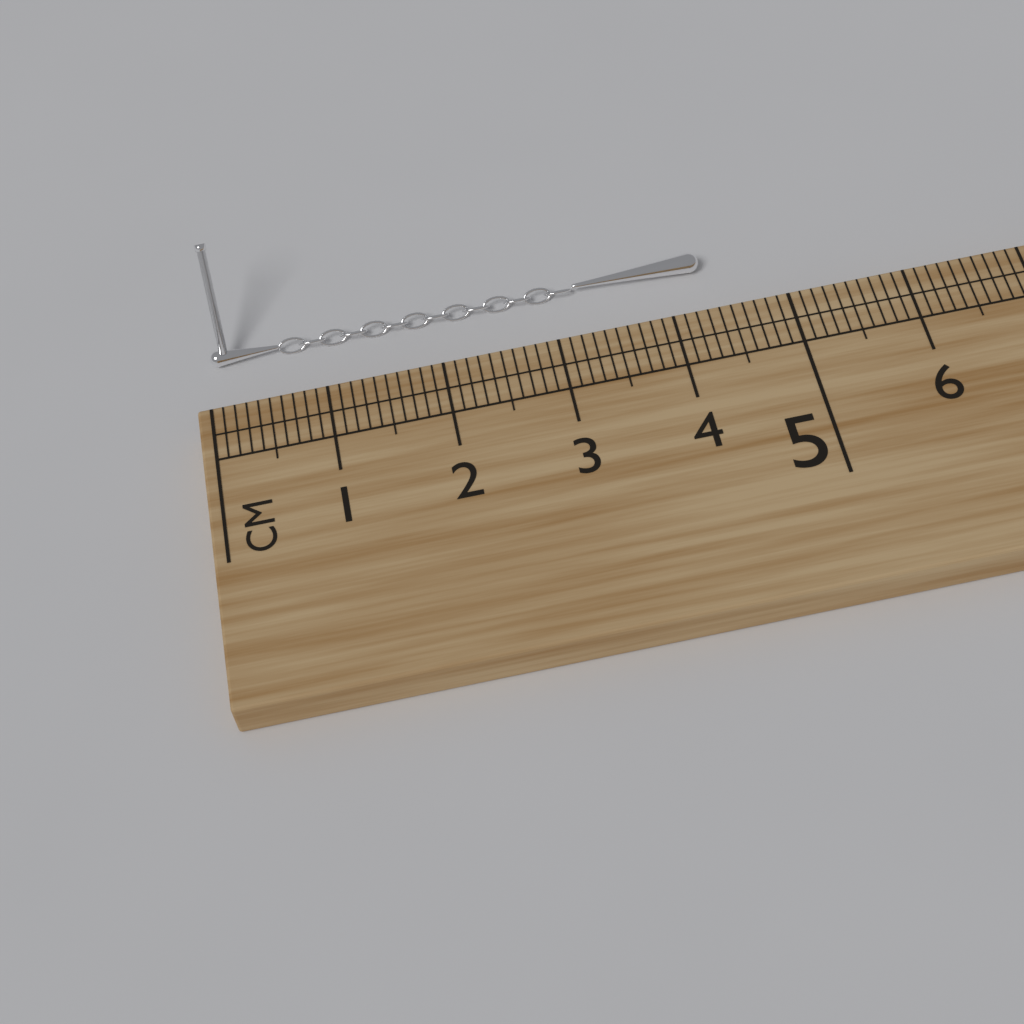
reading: 4.4 cm
